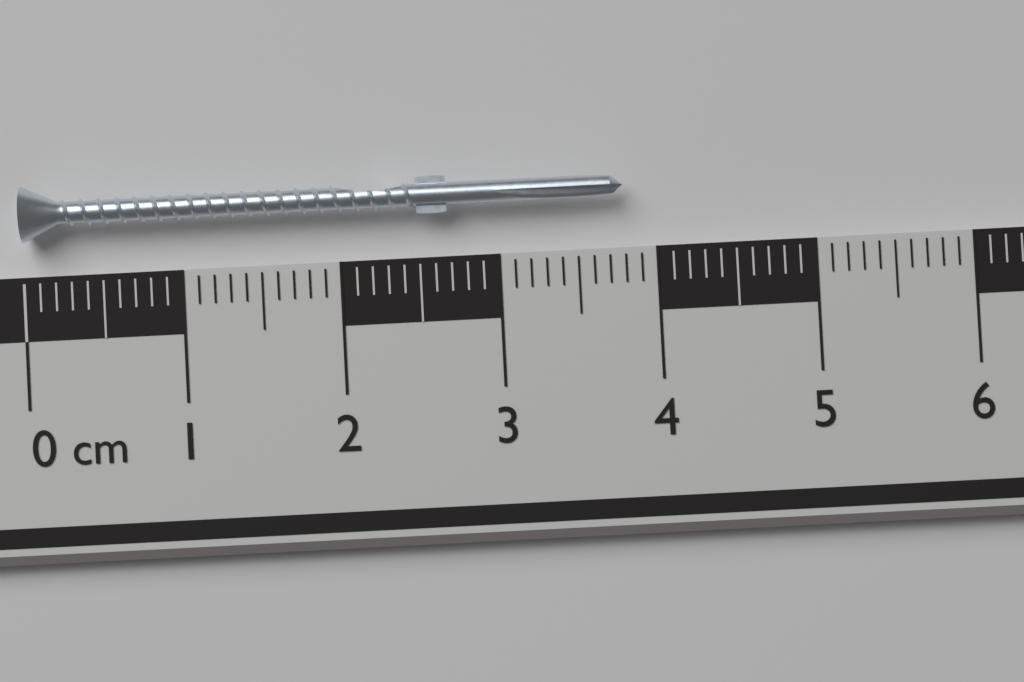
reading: 3.8 cm
